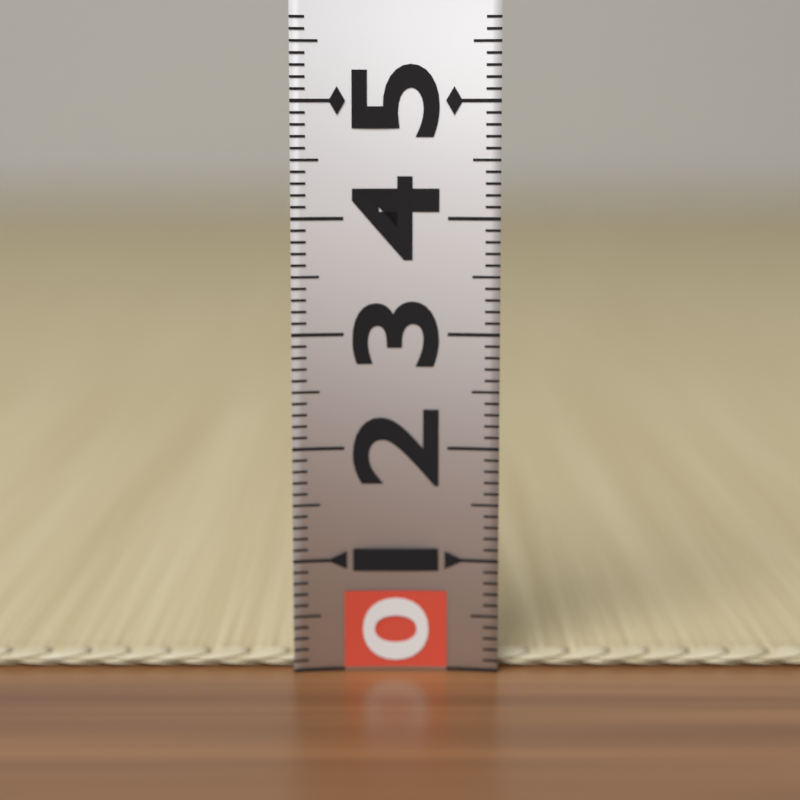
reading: 0.1 (no unit)
